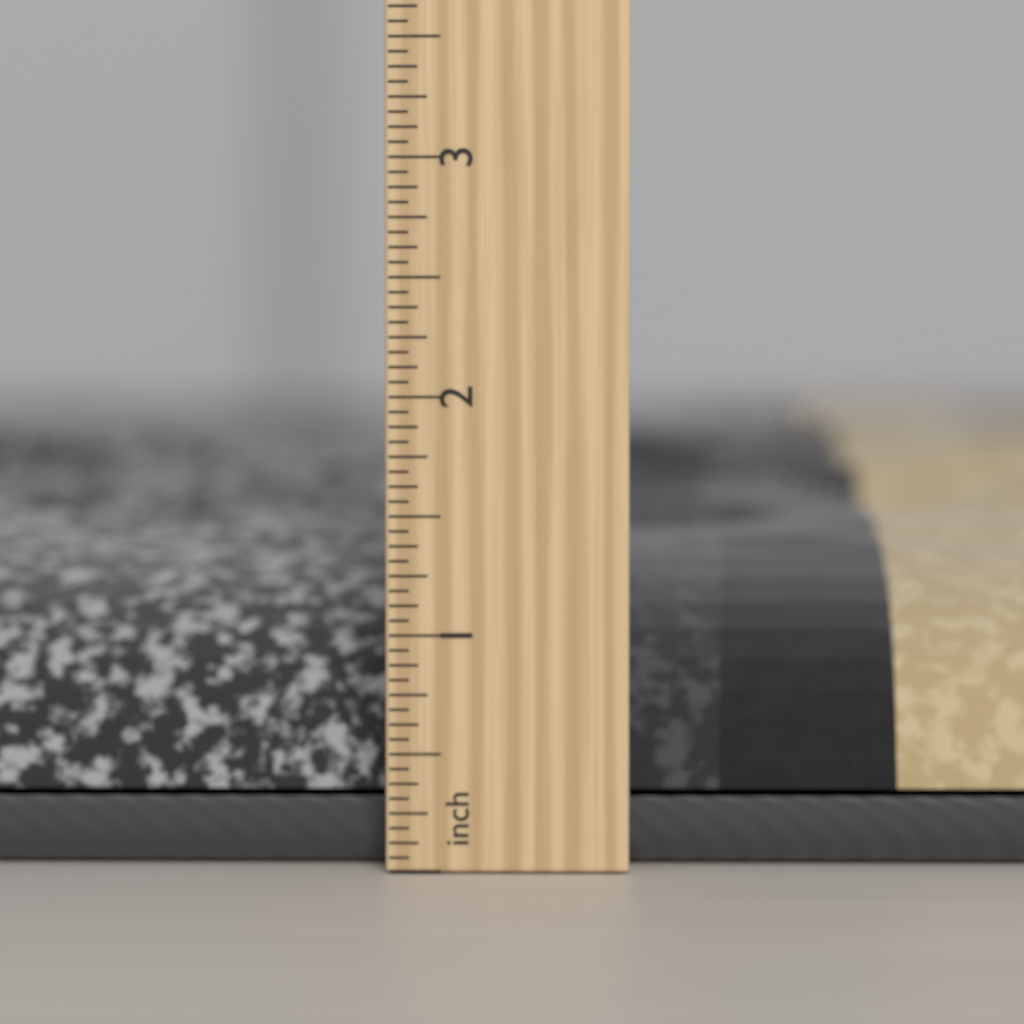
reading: 1.9375 in
